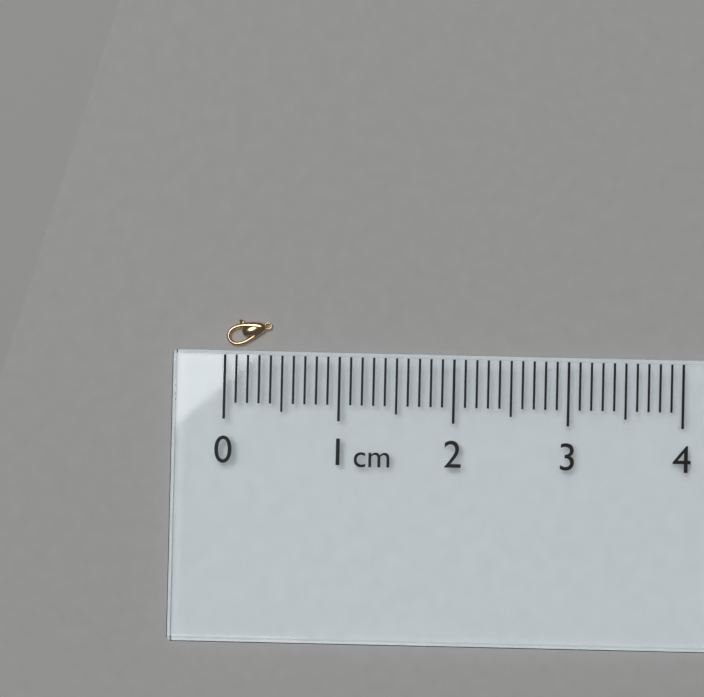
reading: 0.4 cm
